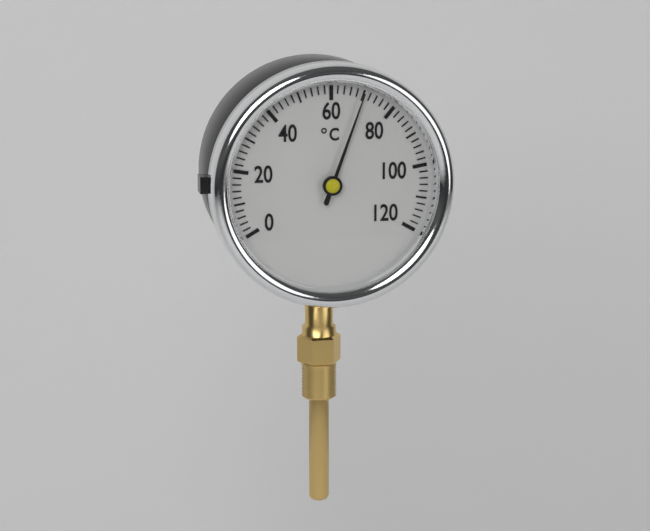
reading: 70 °C
